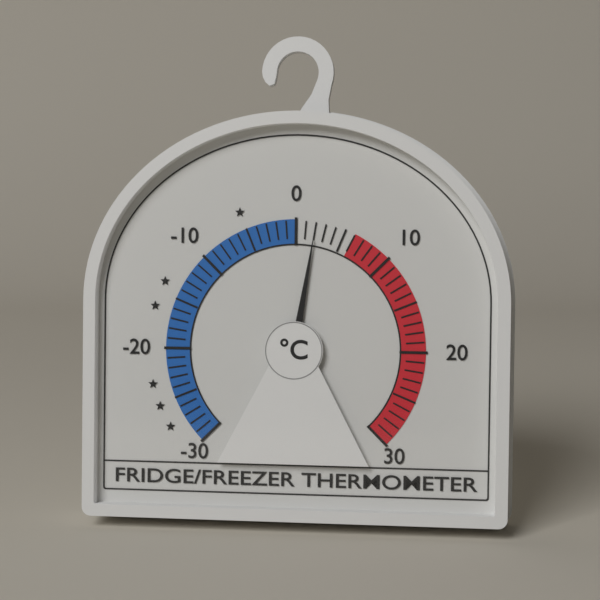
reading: 2 °C
